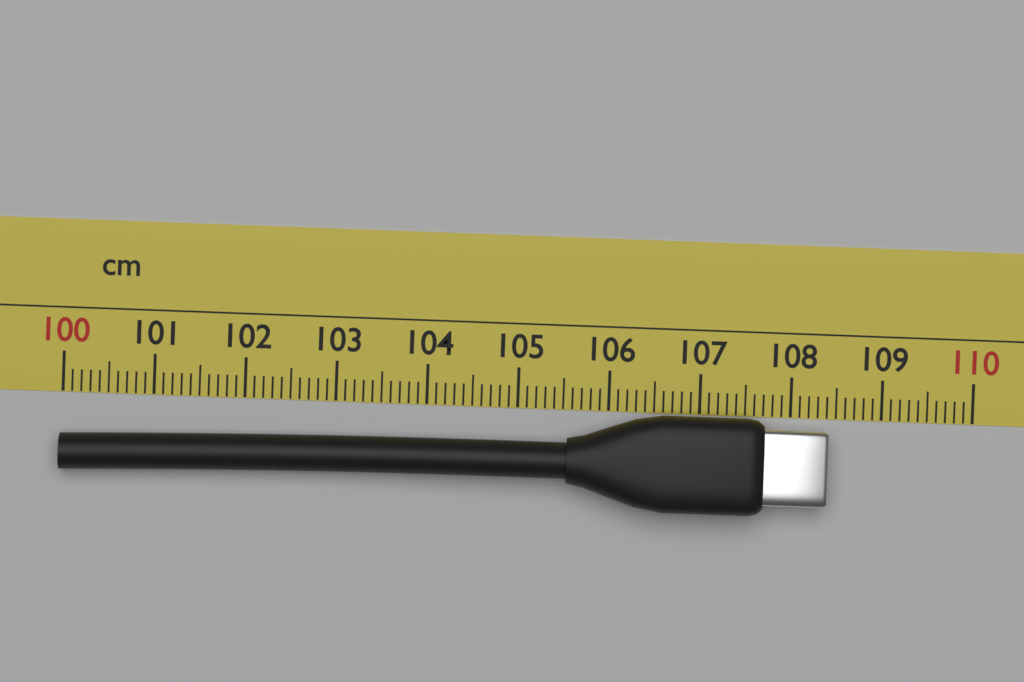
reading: 108.4 cm
